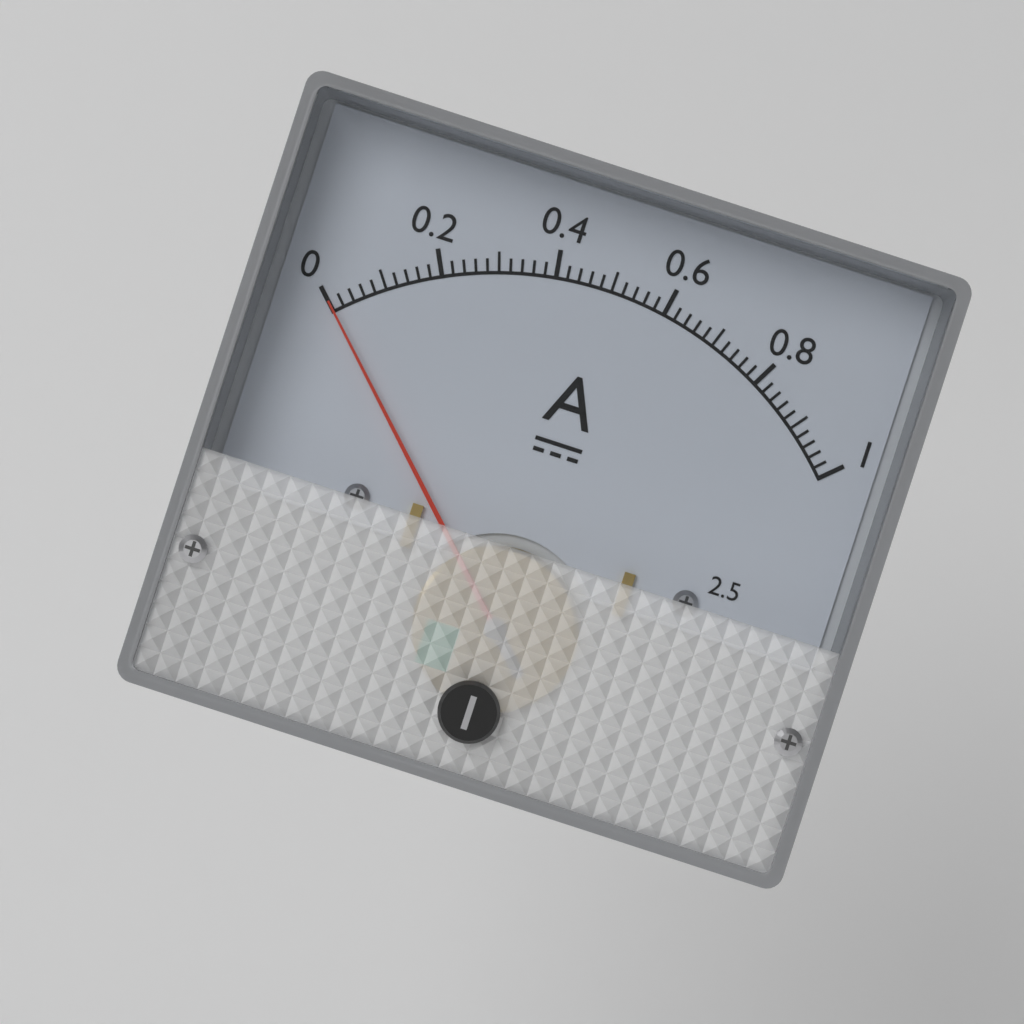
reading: 0.00 A
